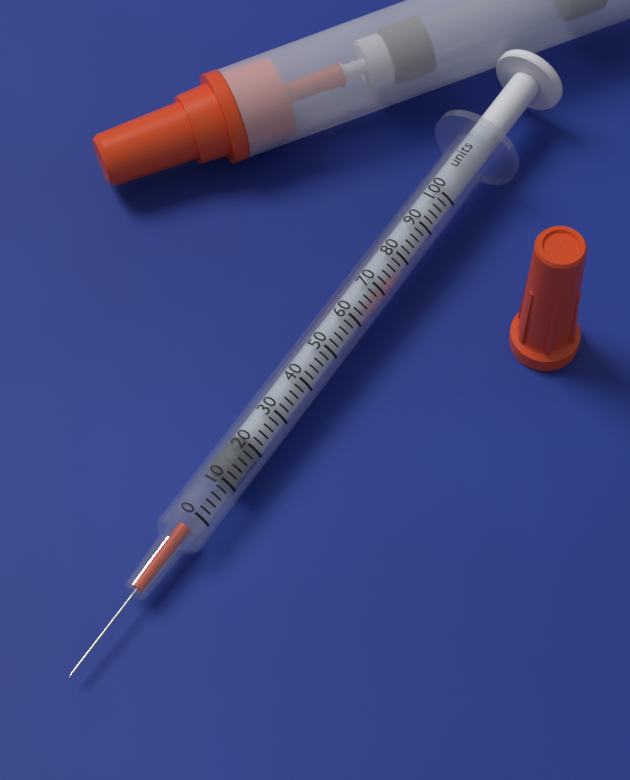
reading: 12 units
